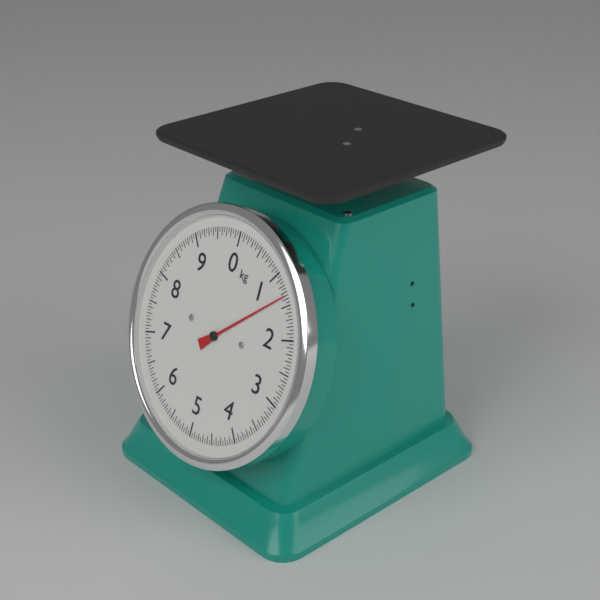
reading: 1.35 kg
